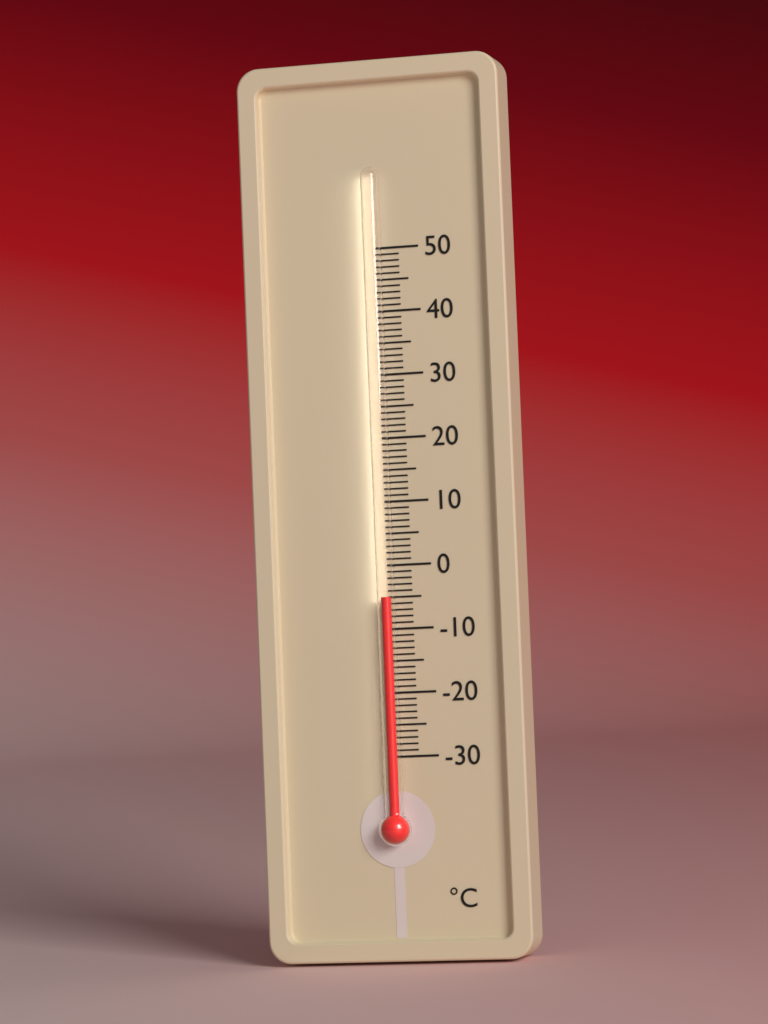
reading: -5 °C
